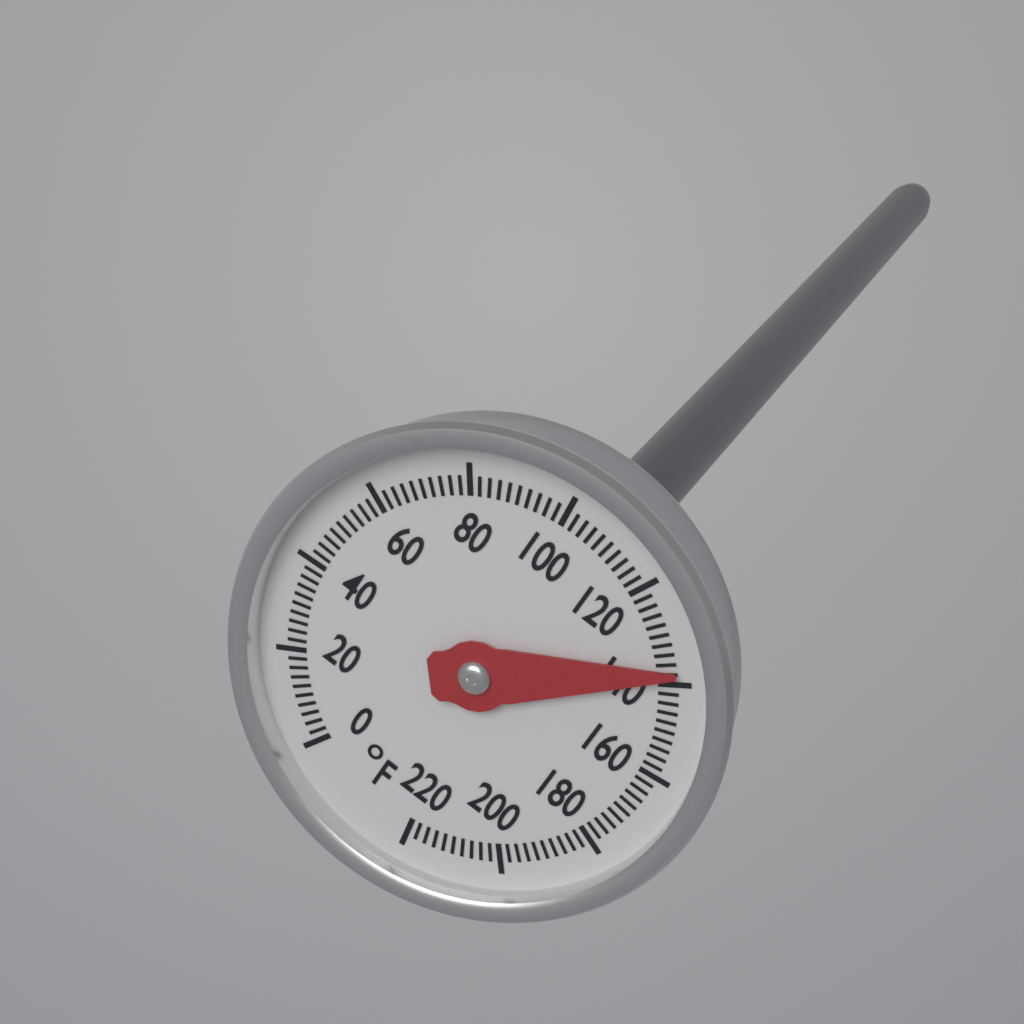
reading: 138 °F
